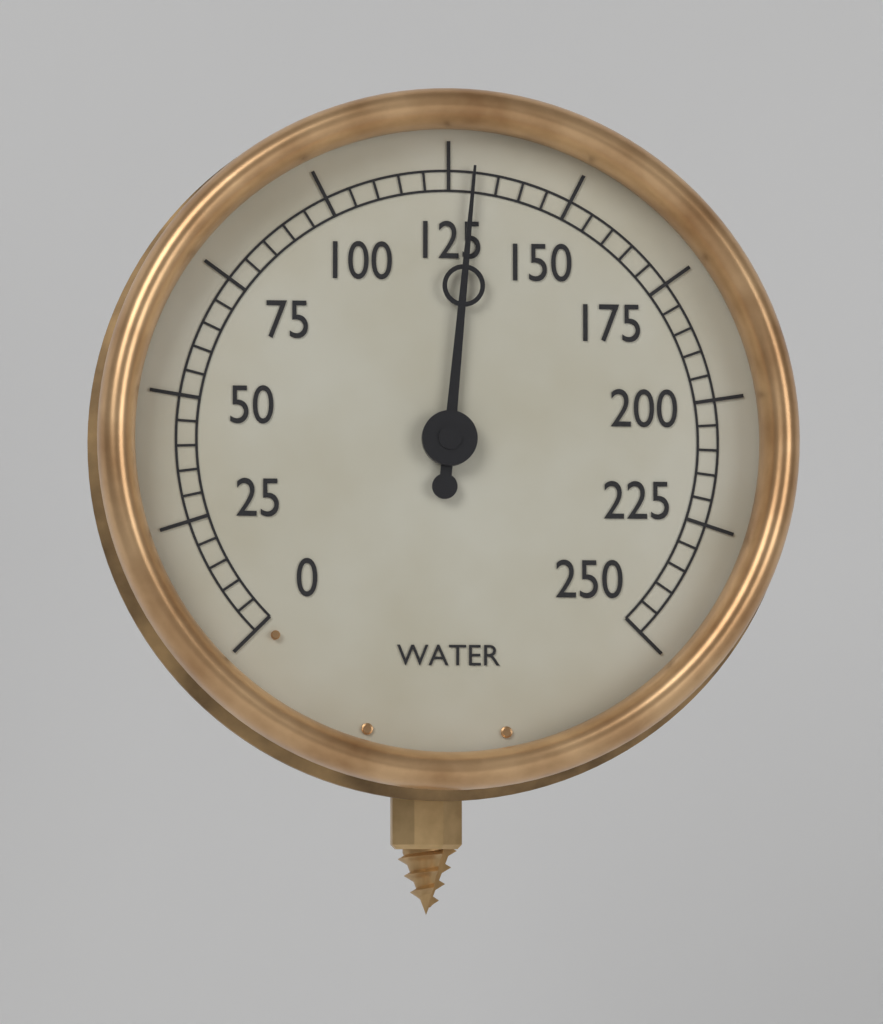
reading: 130 (no unit)
